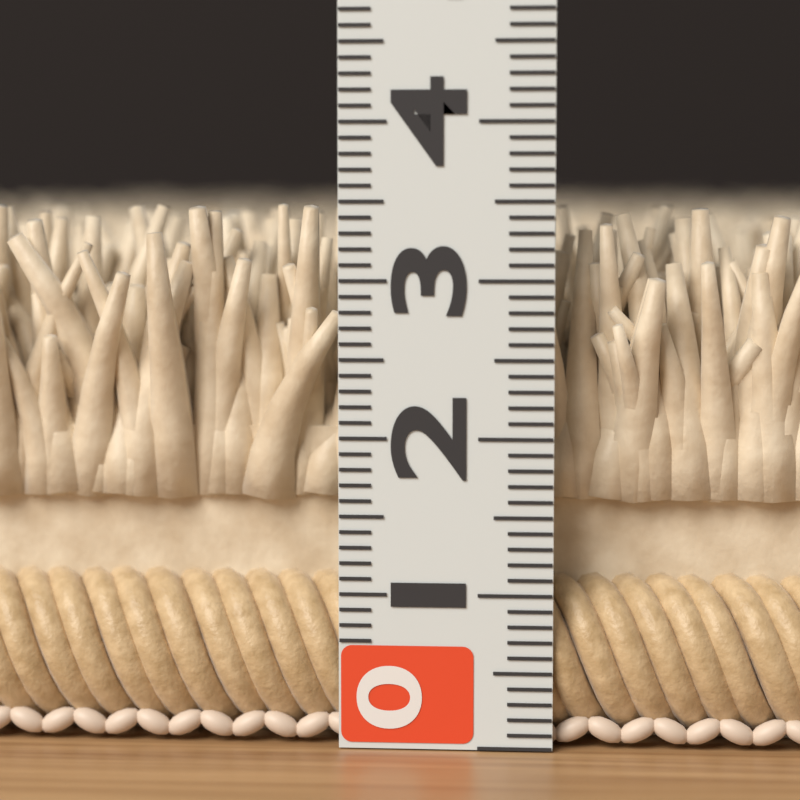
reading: 3.5 (no unit)
